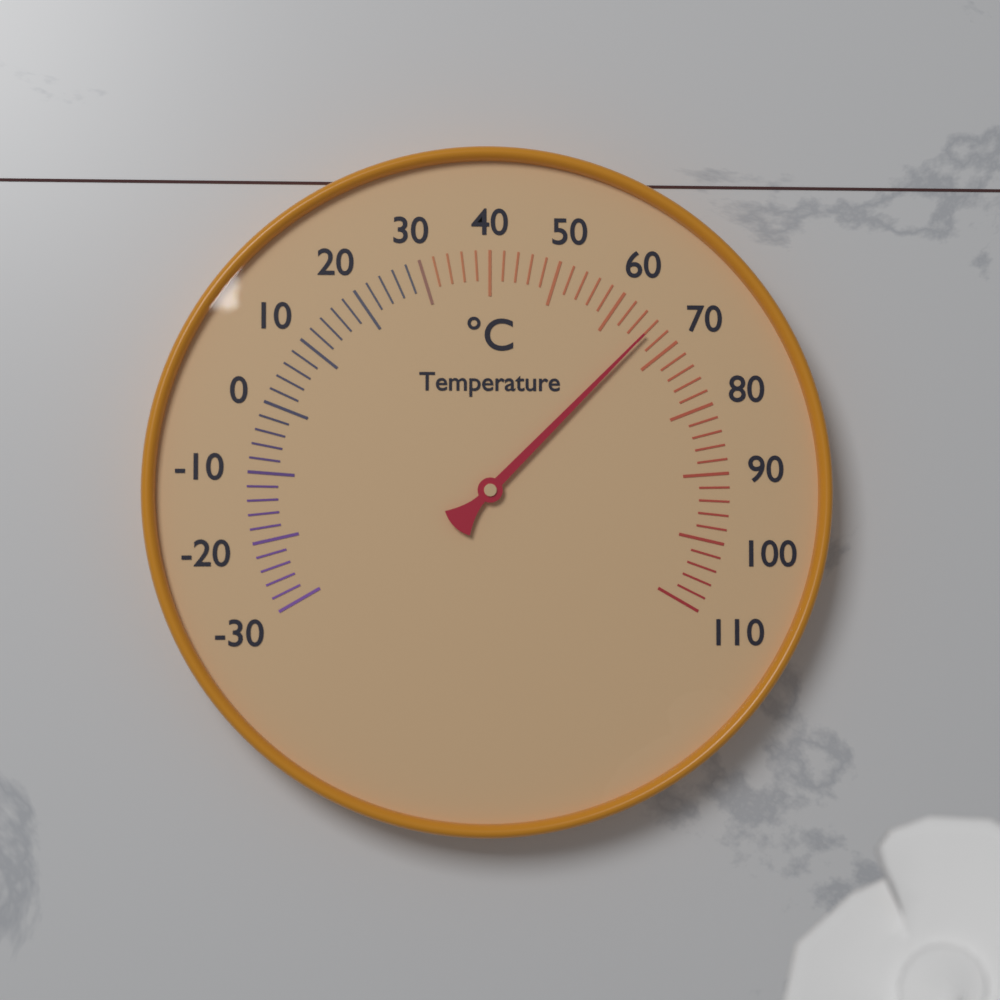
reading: 66 °C
